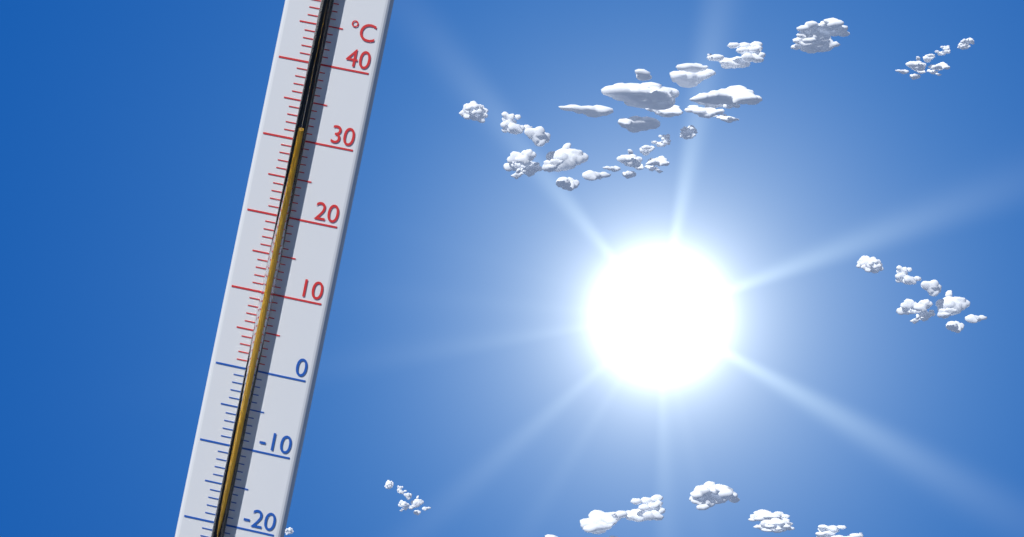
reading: 31 °C
